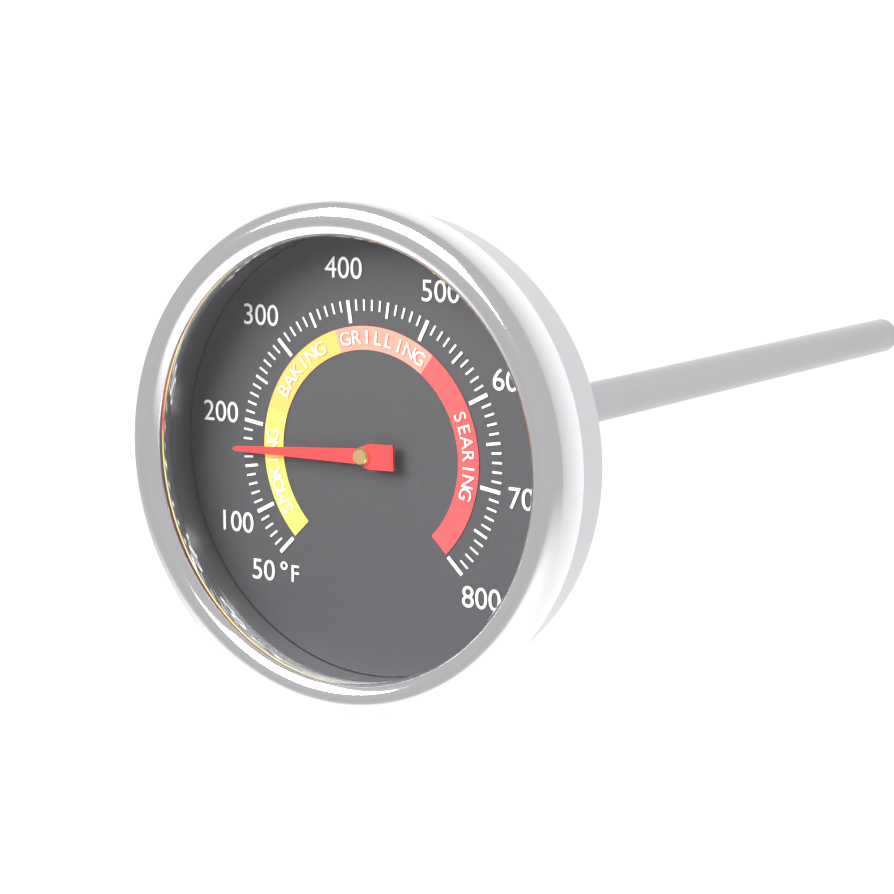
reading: 170 °F
